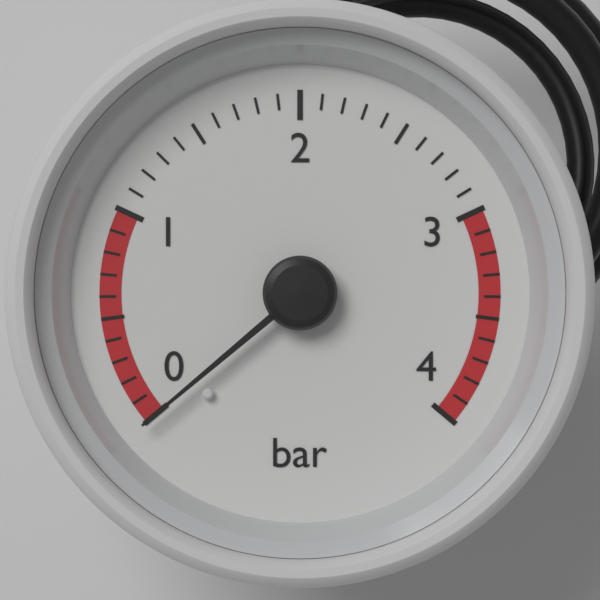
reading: 0.0 bar
